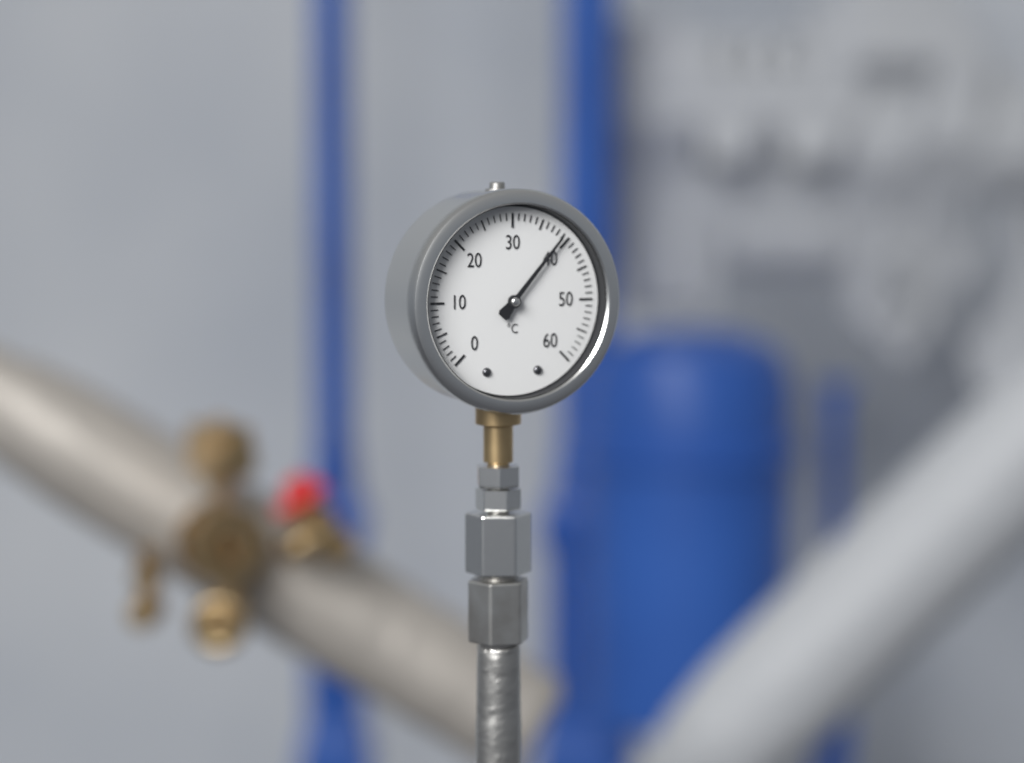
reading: 39 °C
